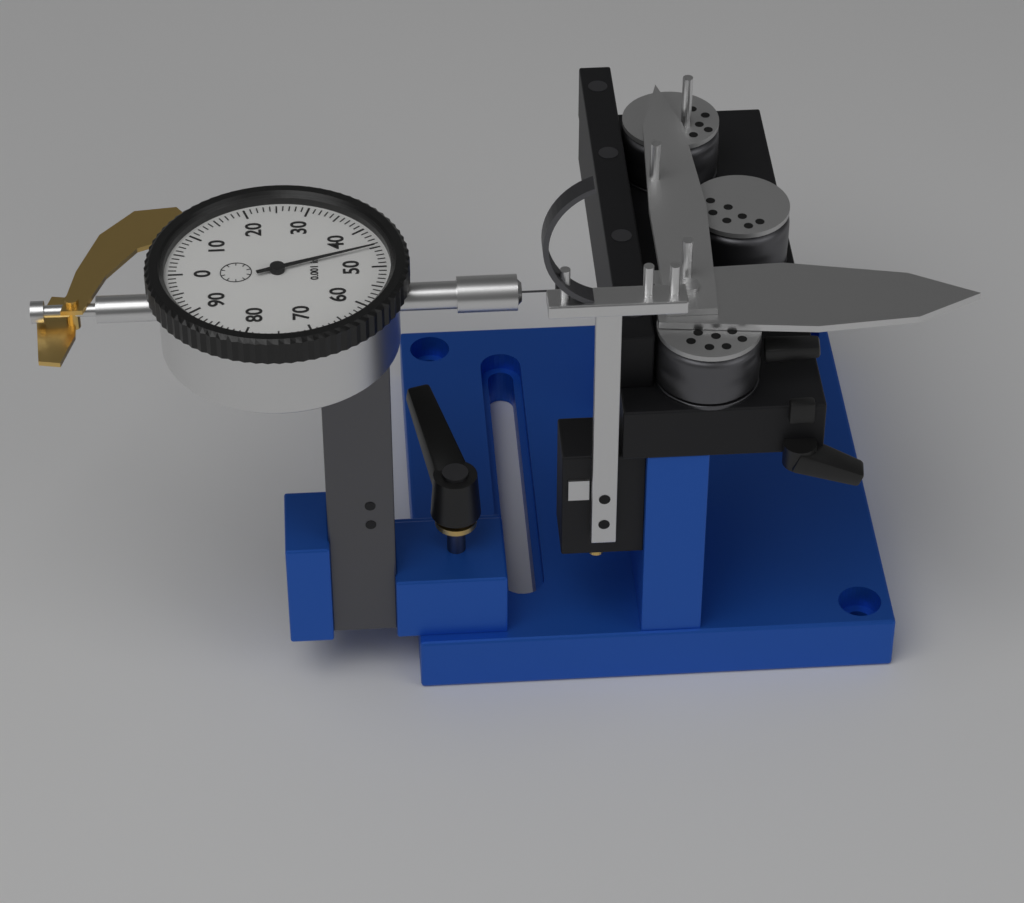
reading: 0.045 in
